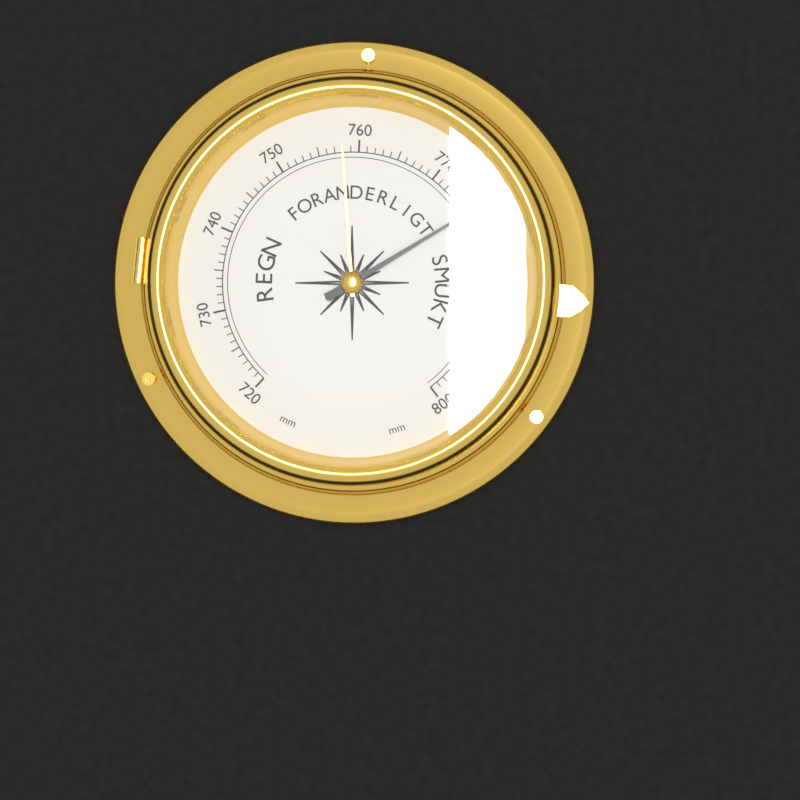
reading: 776 mm
